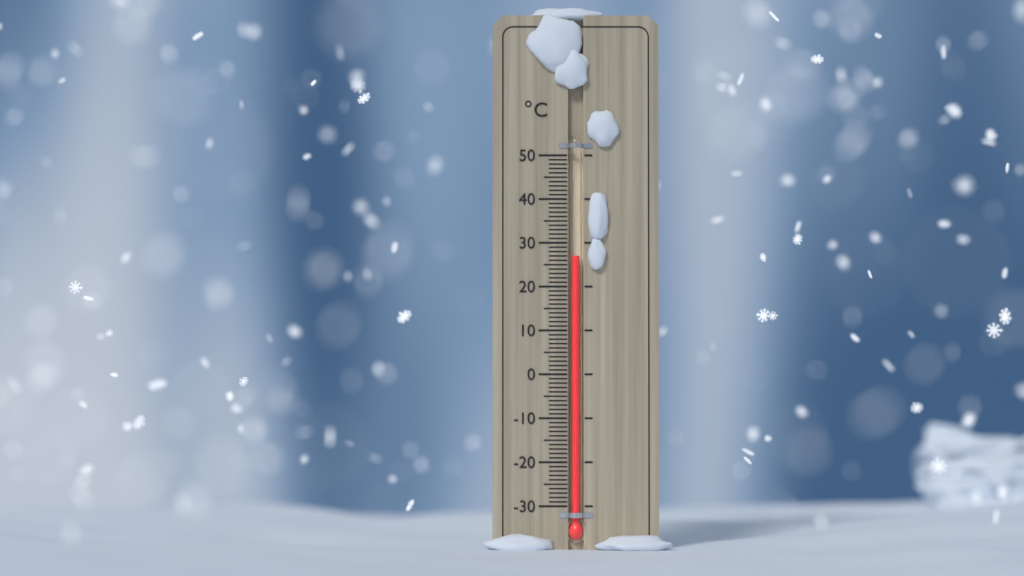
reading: 27 °C
